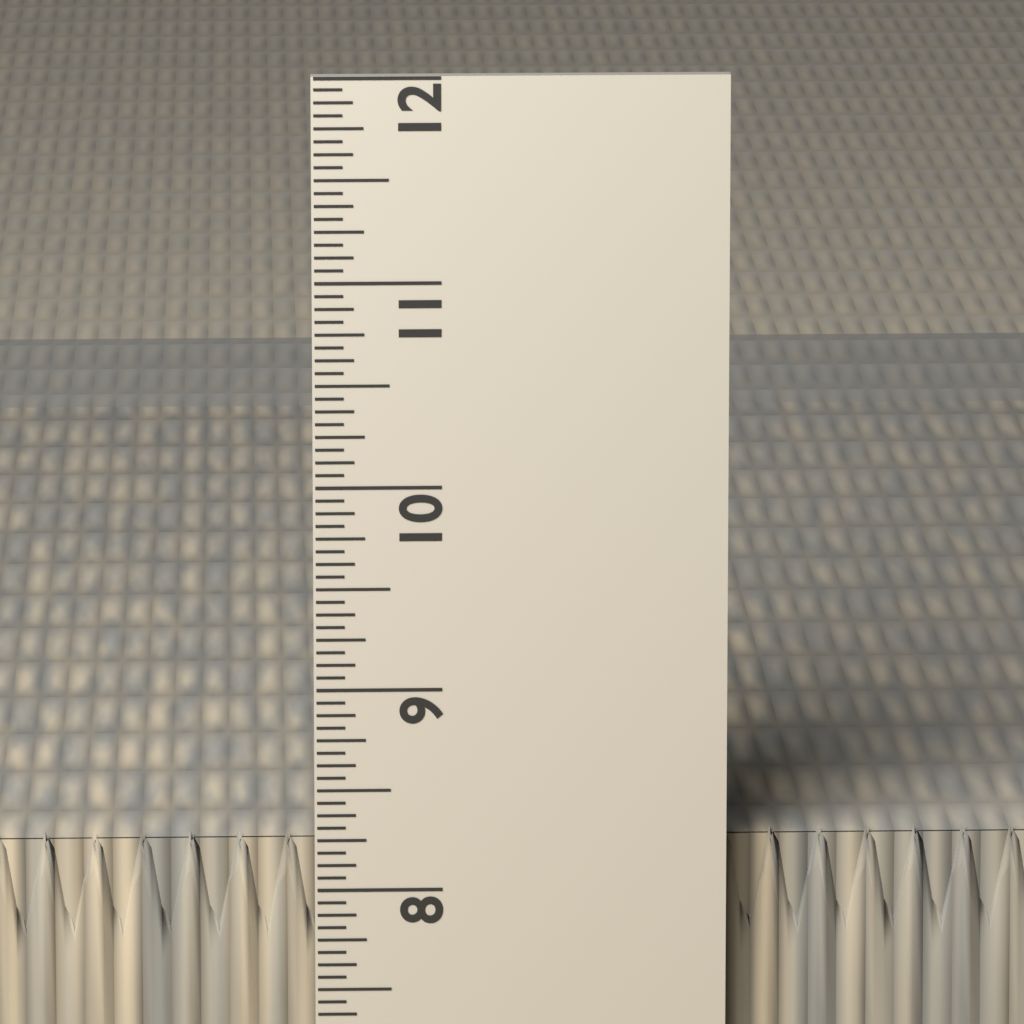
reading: 8.2500 in
